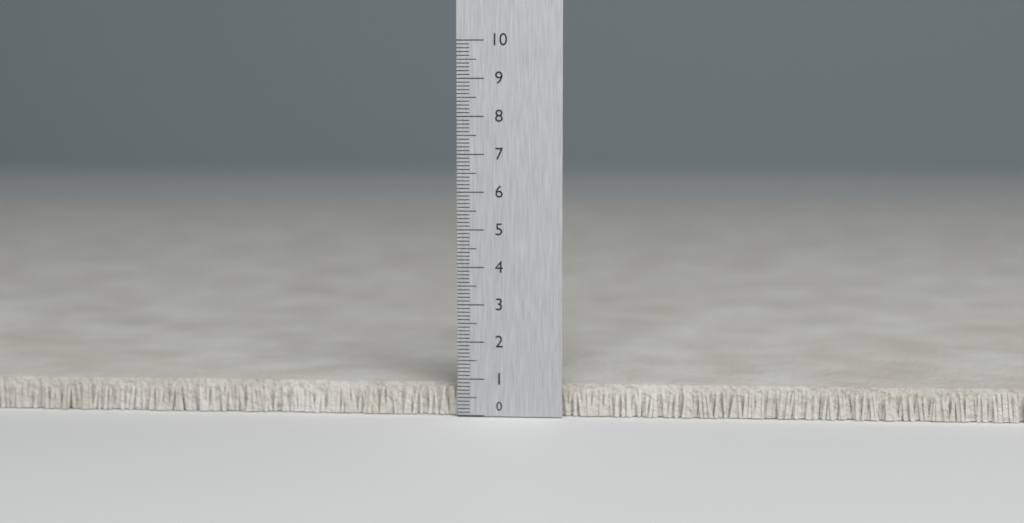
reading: 0.8 (no unit)
